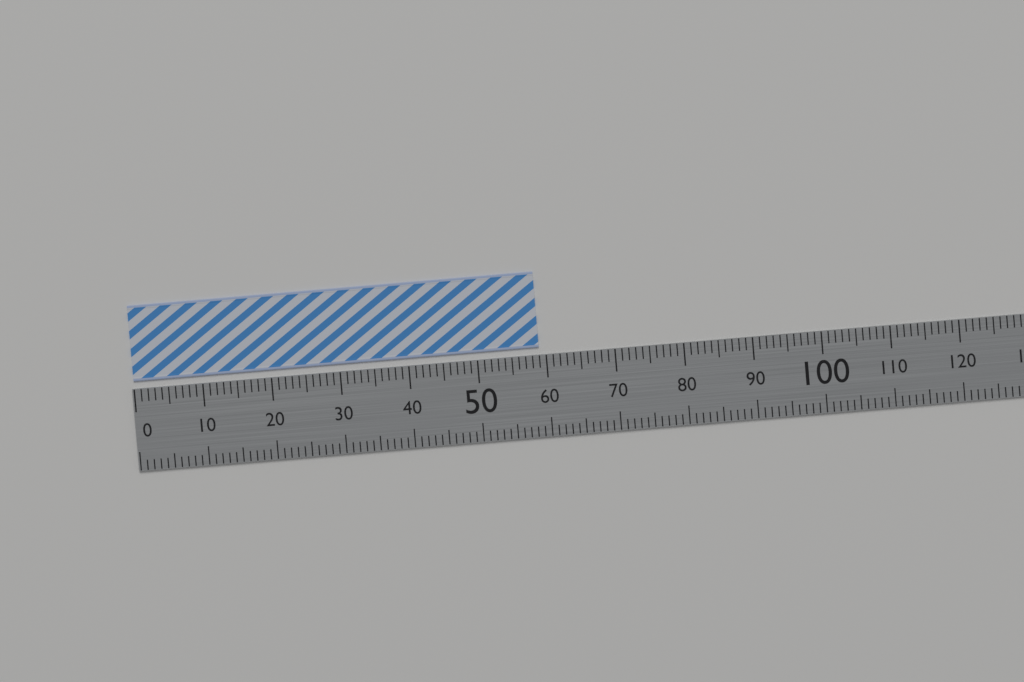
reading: 59 (no unit)
